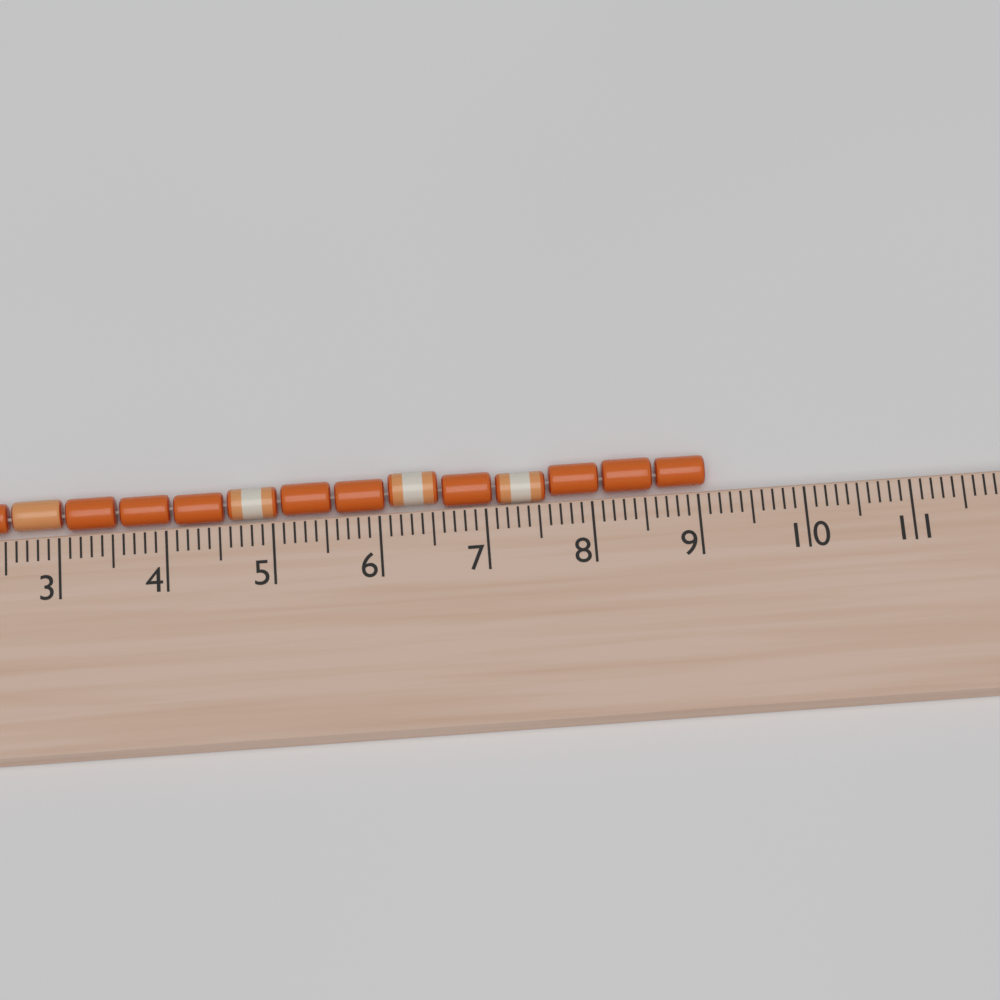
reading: 9.1 cm
